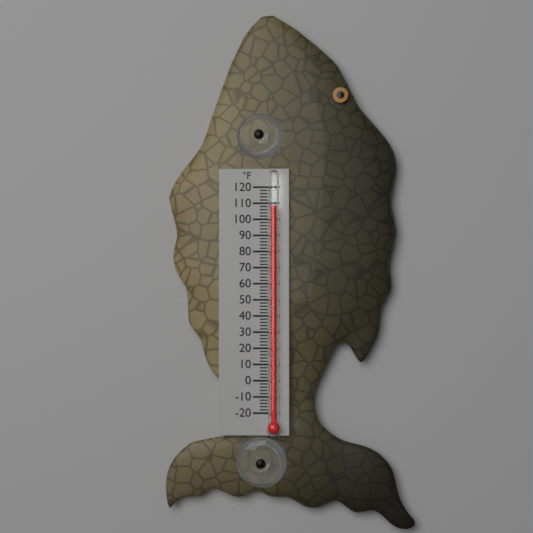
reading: 108 °F
